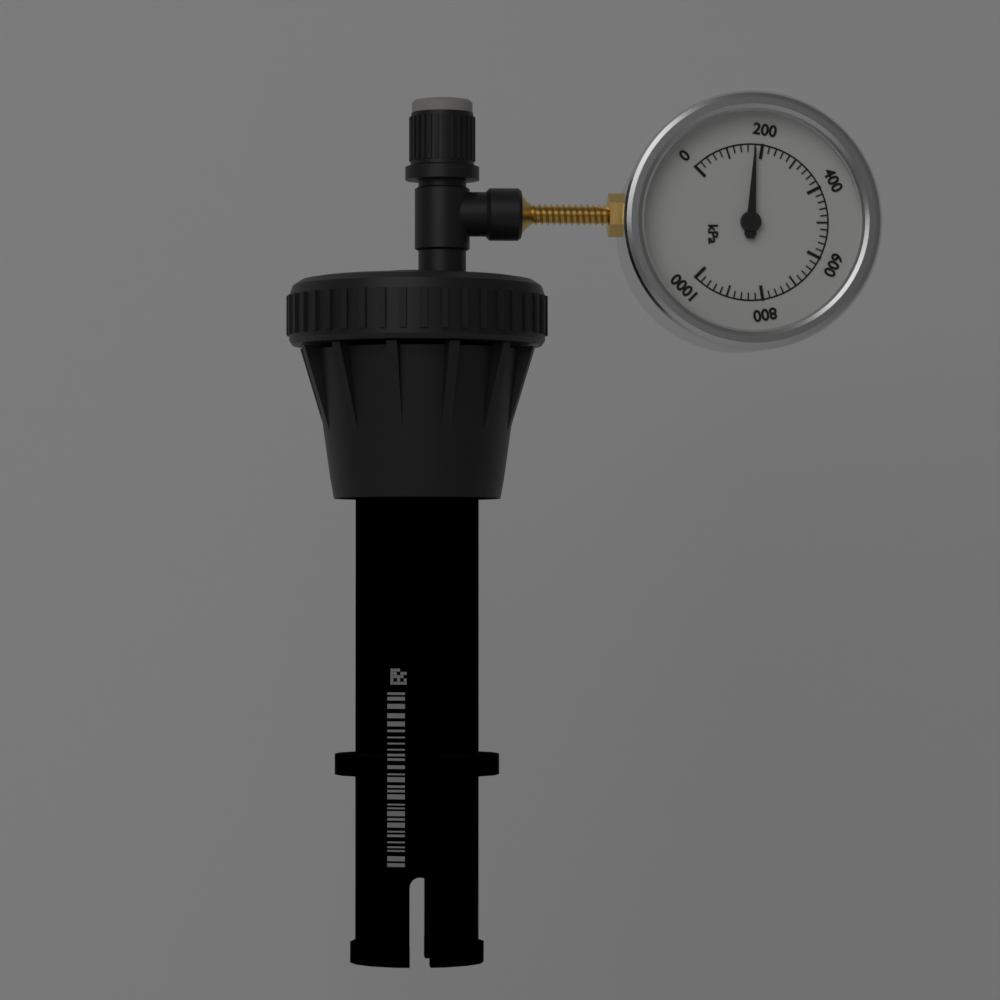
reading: 180 kPa
